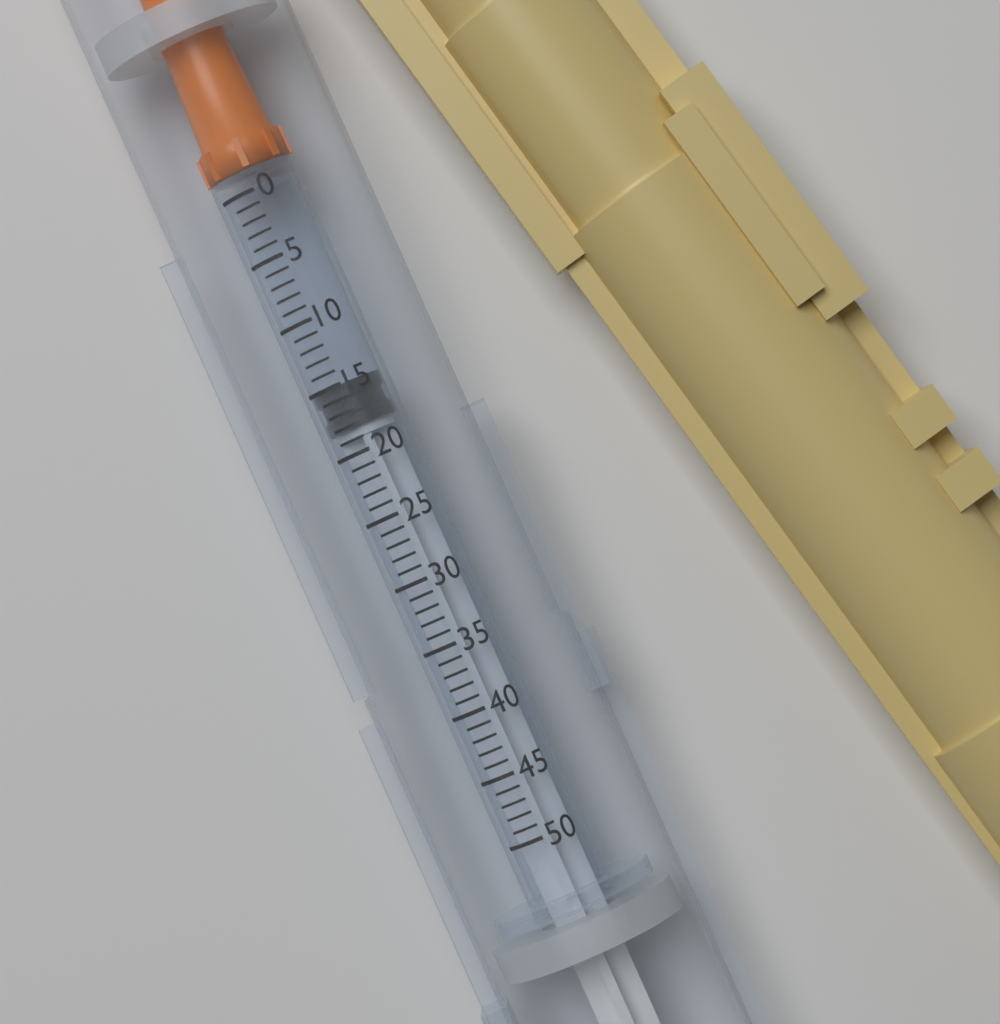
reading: 15 (no unit)
